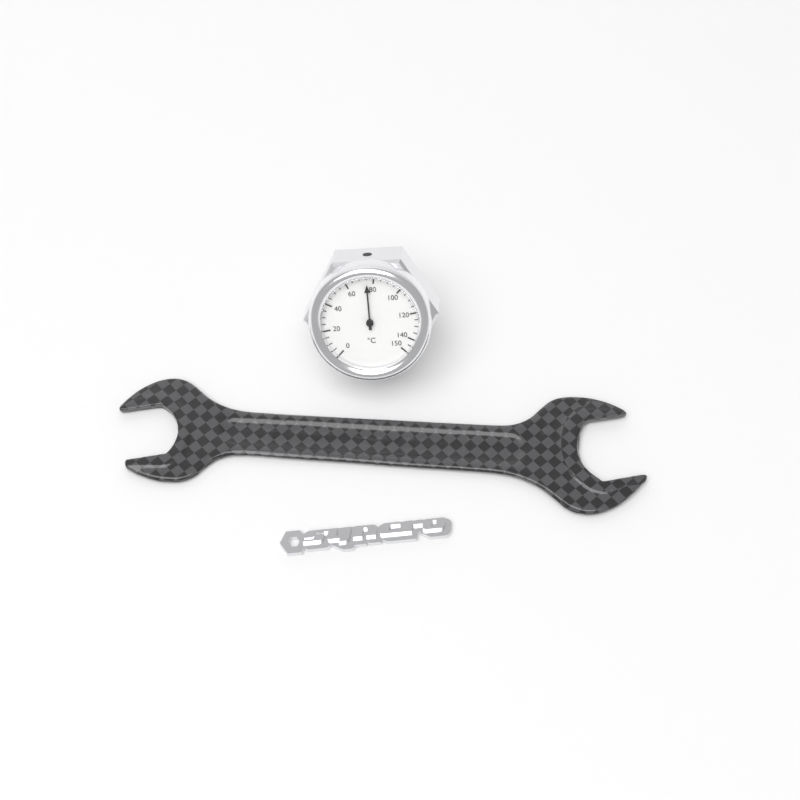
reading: 75 °C
